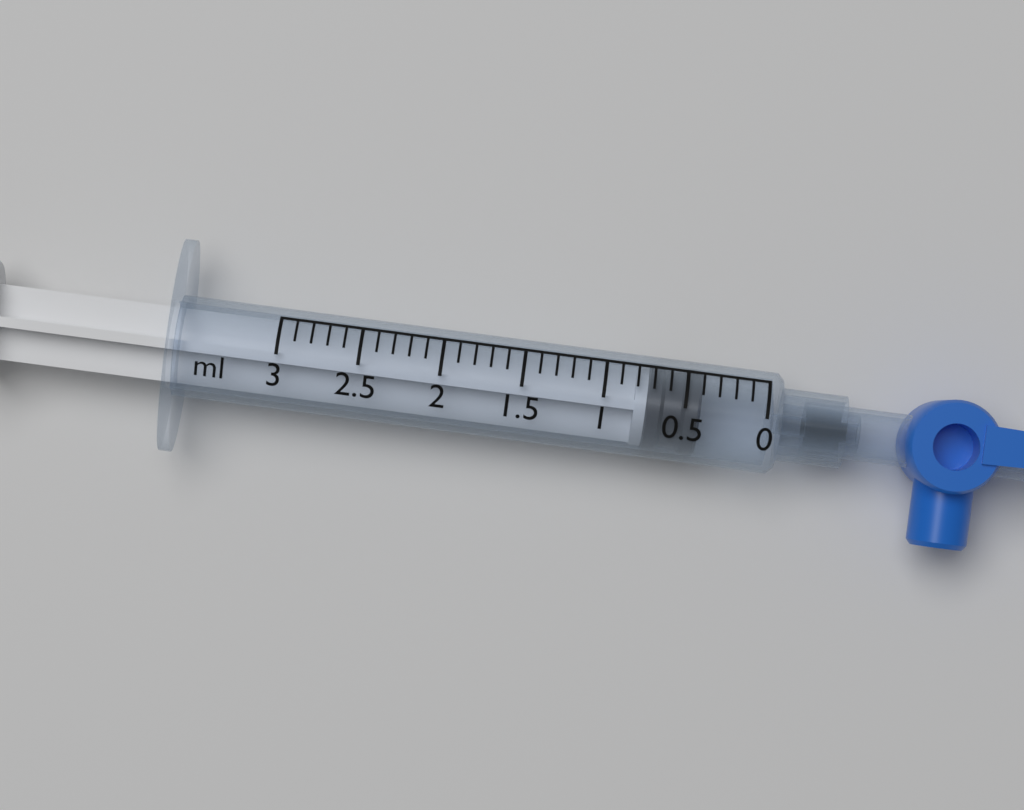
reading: 0.4 ml
